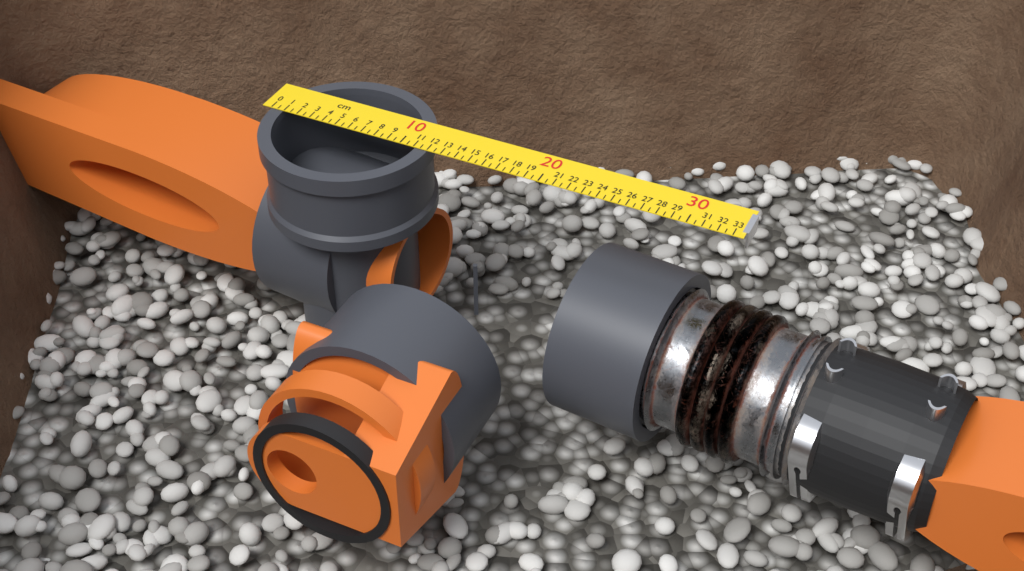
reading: 12.0 cm
